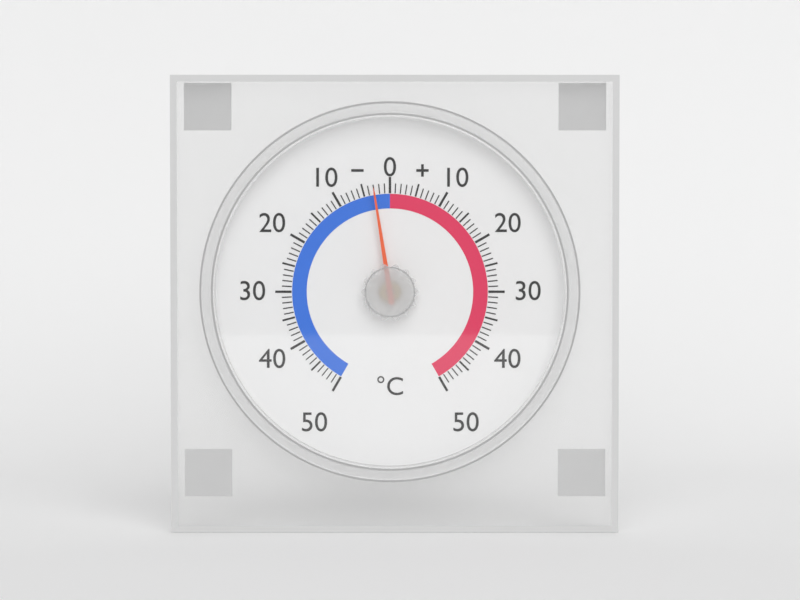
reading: -3 °C
